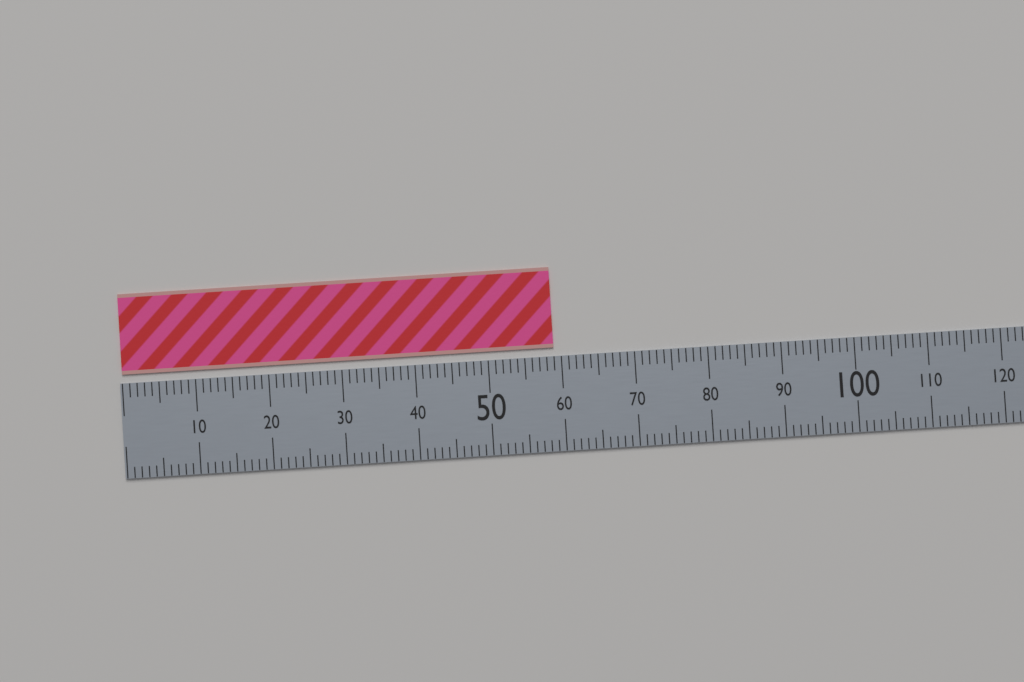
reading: 59 (no unit)
